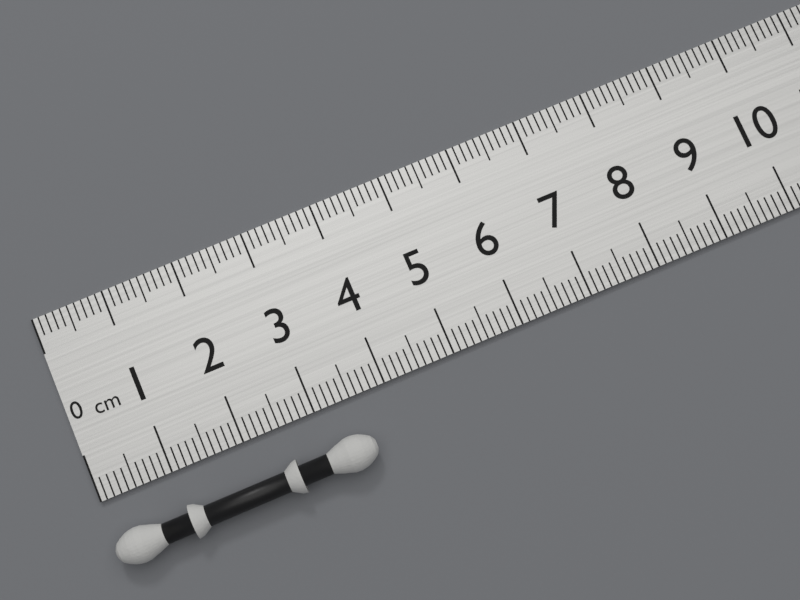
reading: 3.6 cm
